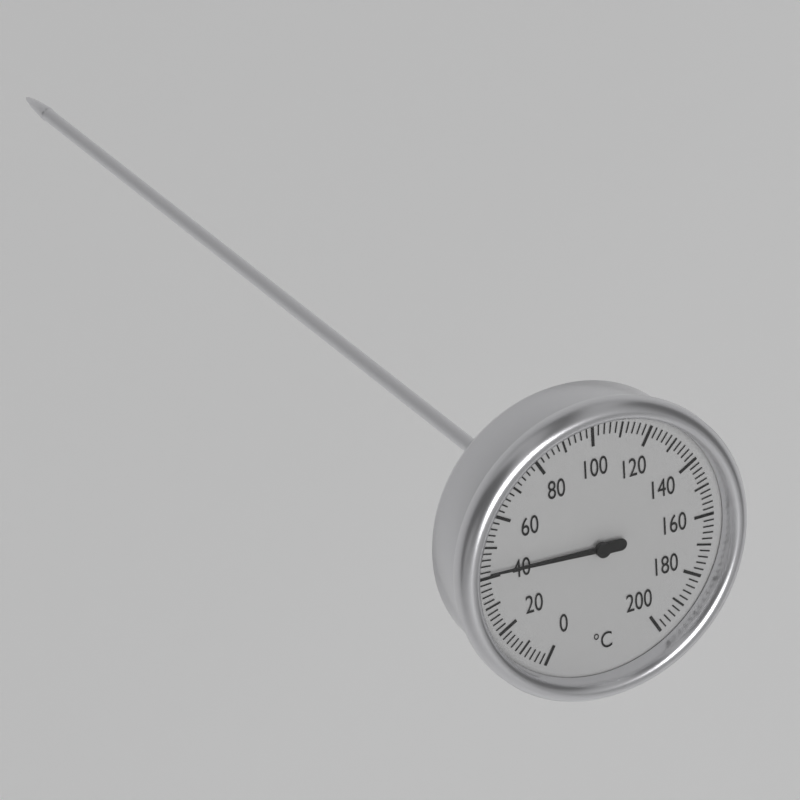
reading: 42 °C
